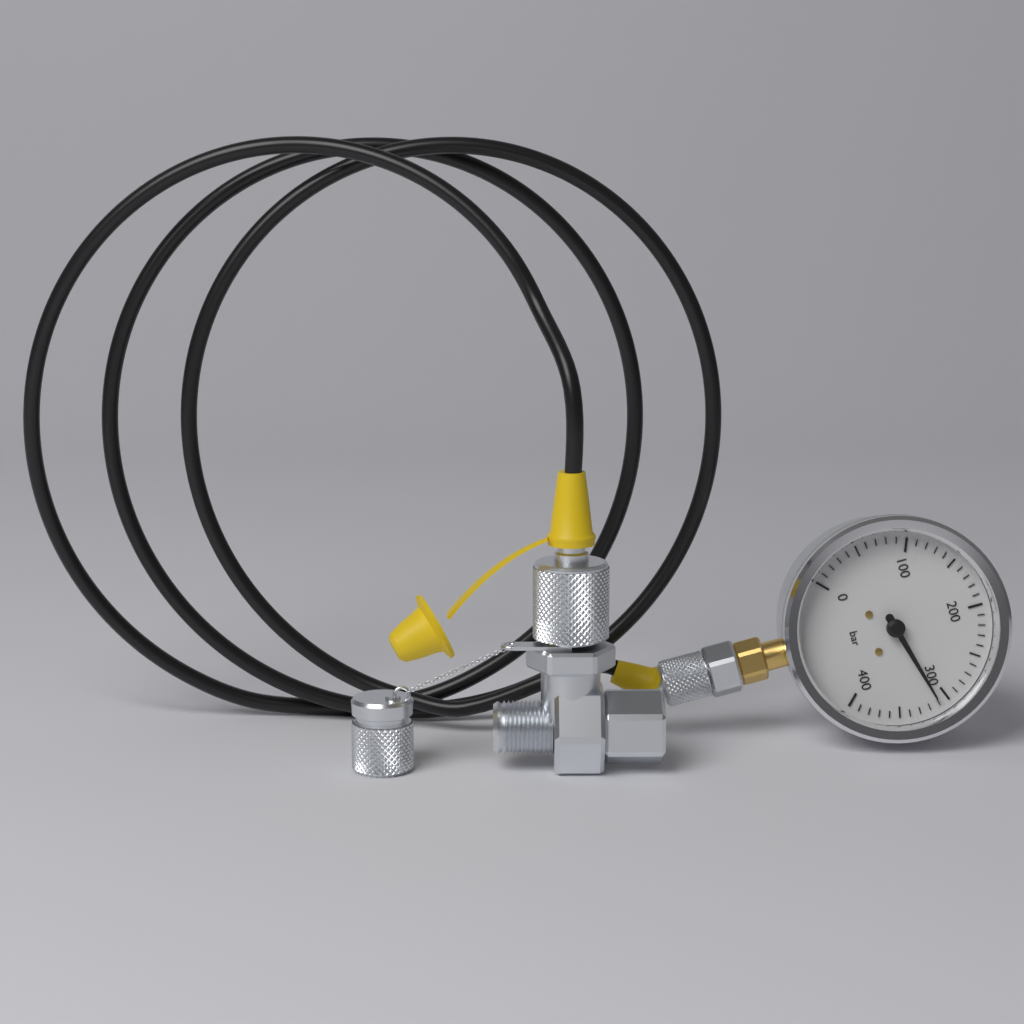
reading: 310 bar
